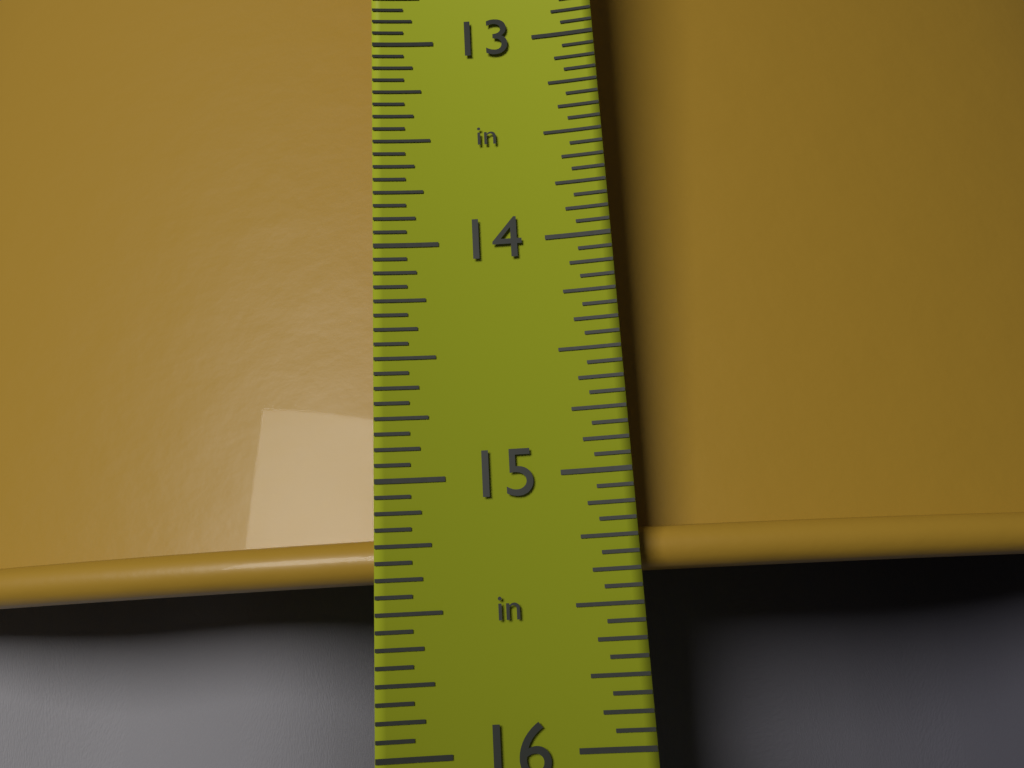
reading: 15.3750 in
